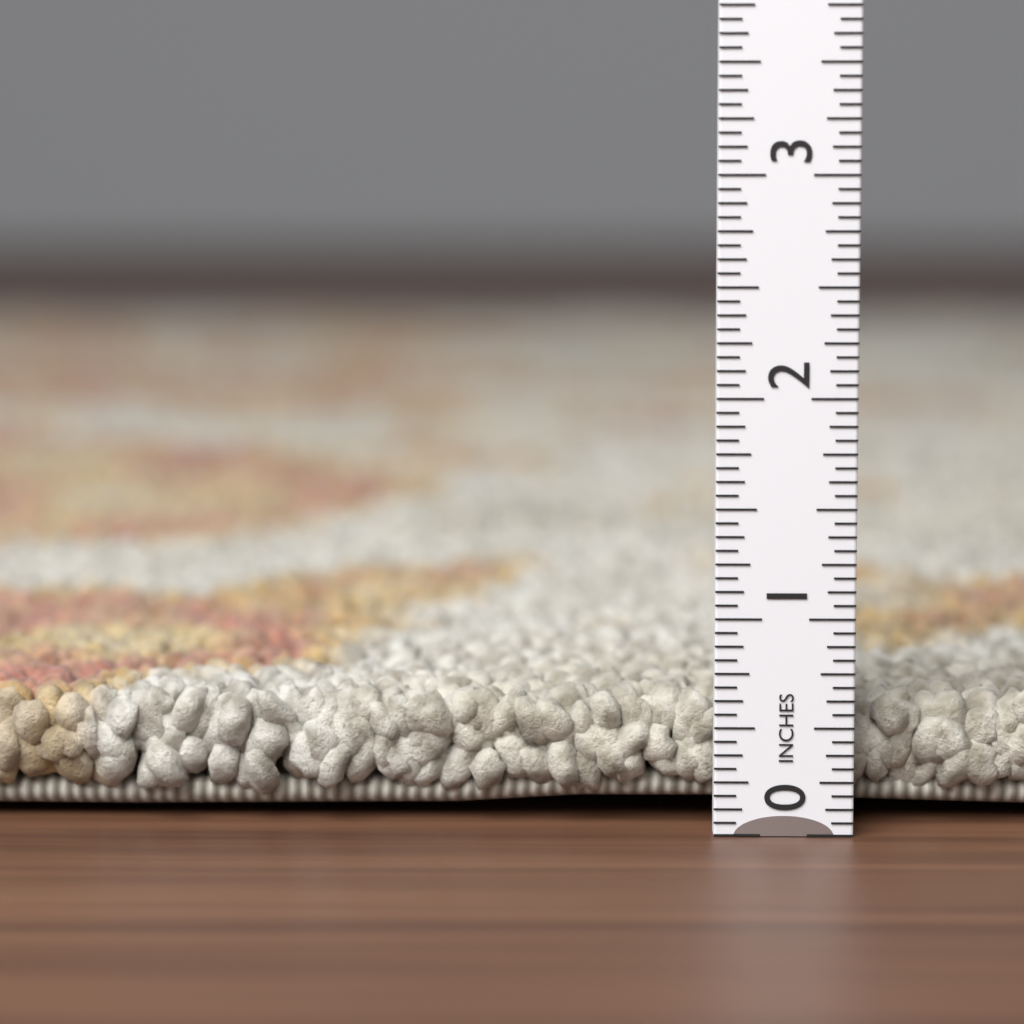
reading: 0.6250 in
